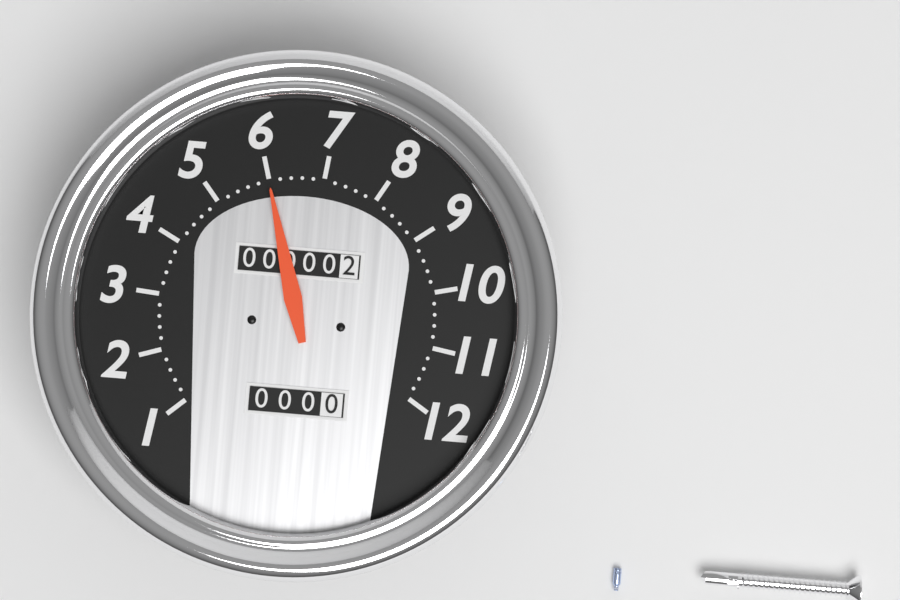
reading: 6.0 (no unit)
